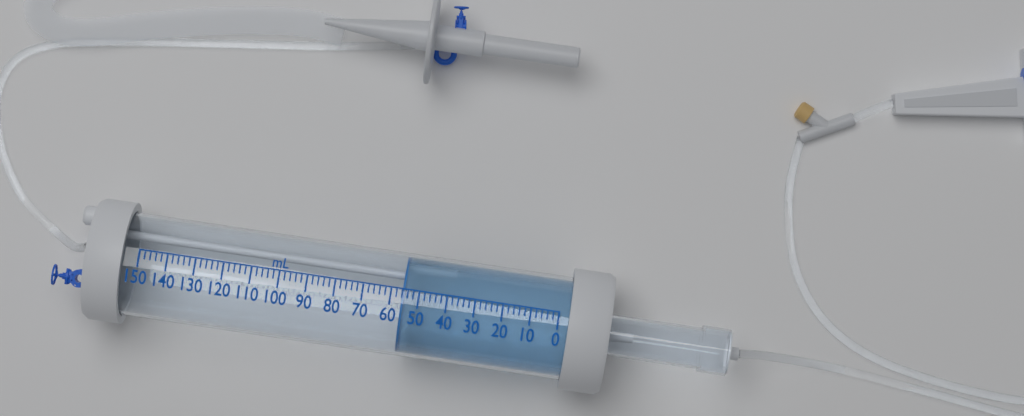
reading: 56 mL
